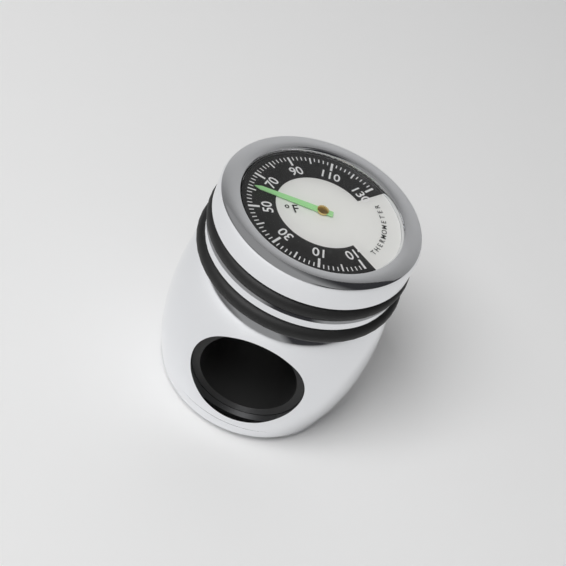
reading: 62 °F
